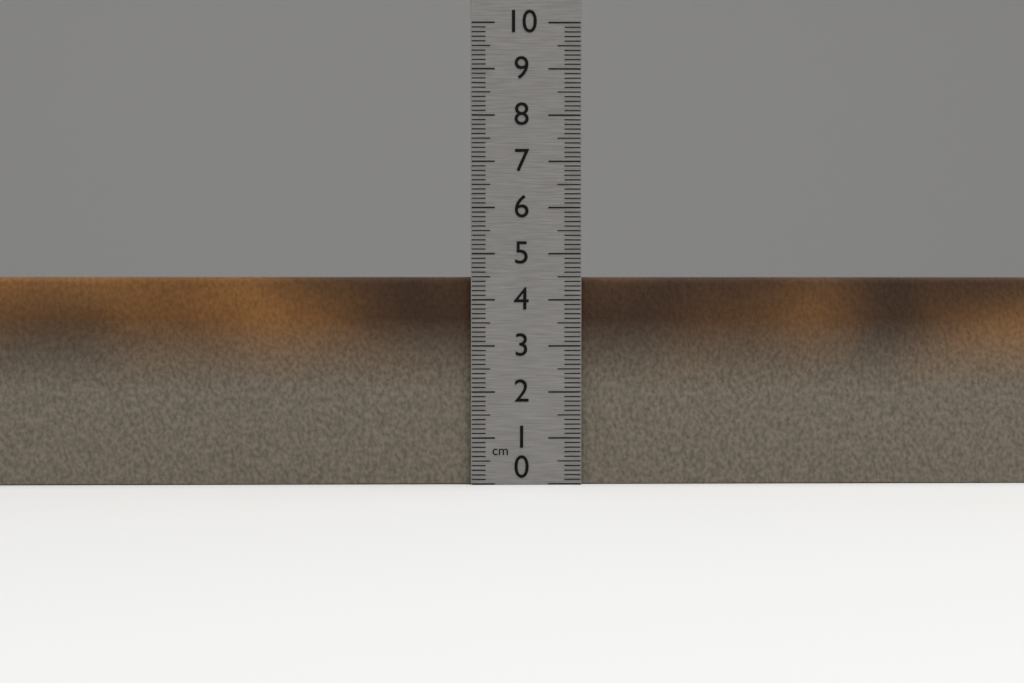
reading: 4.5 cm
